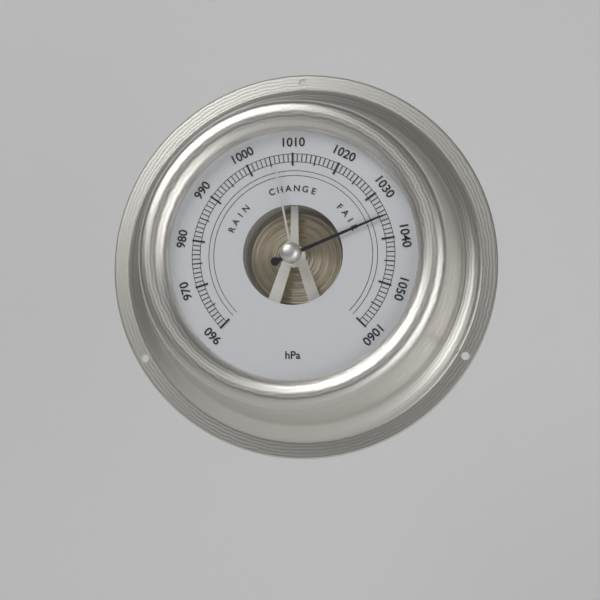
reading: 1035 hPa
